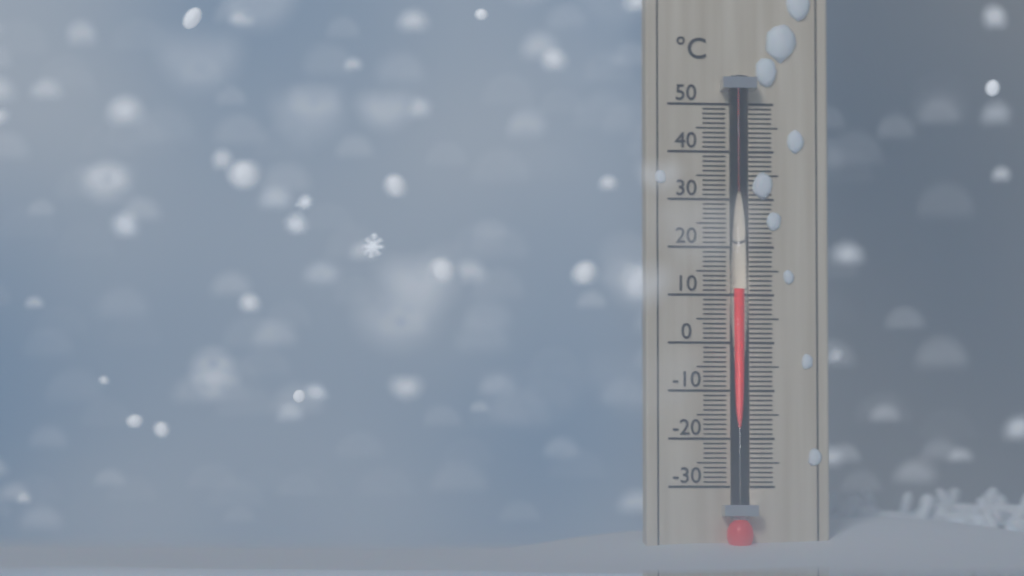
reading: 11 °C
